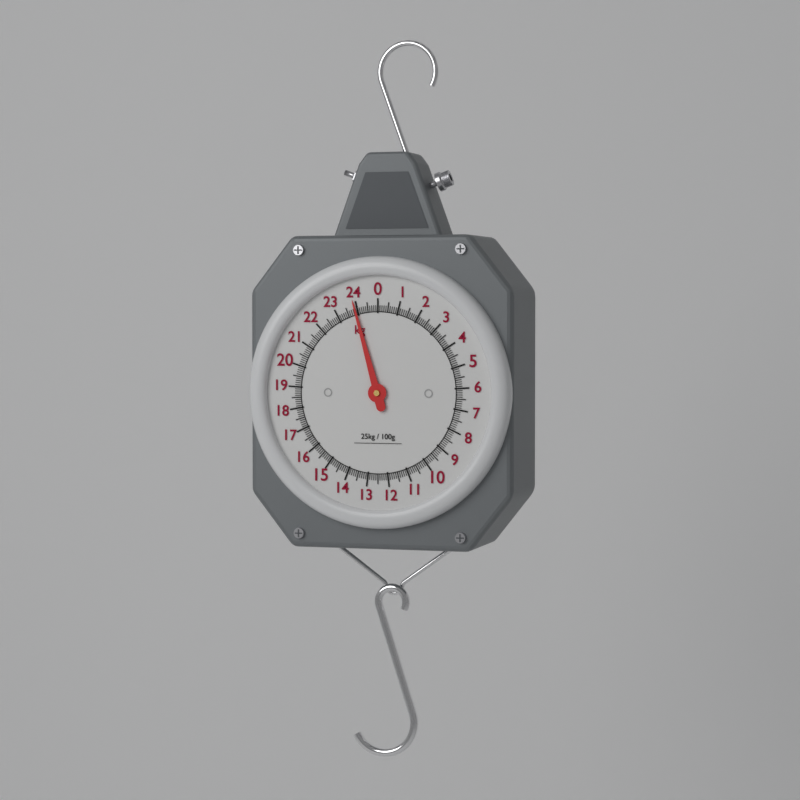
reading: 23.9 kg
